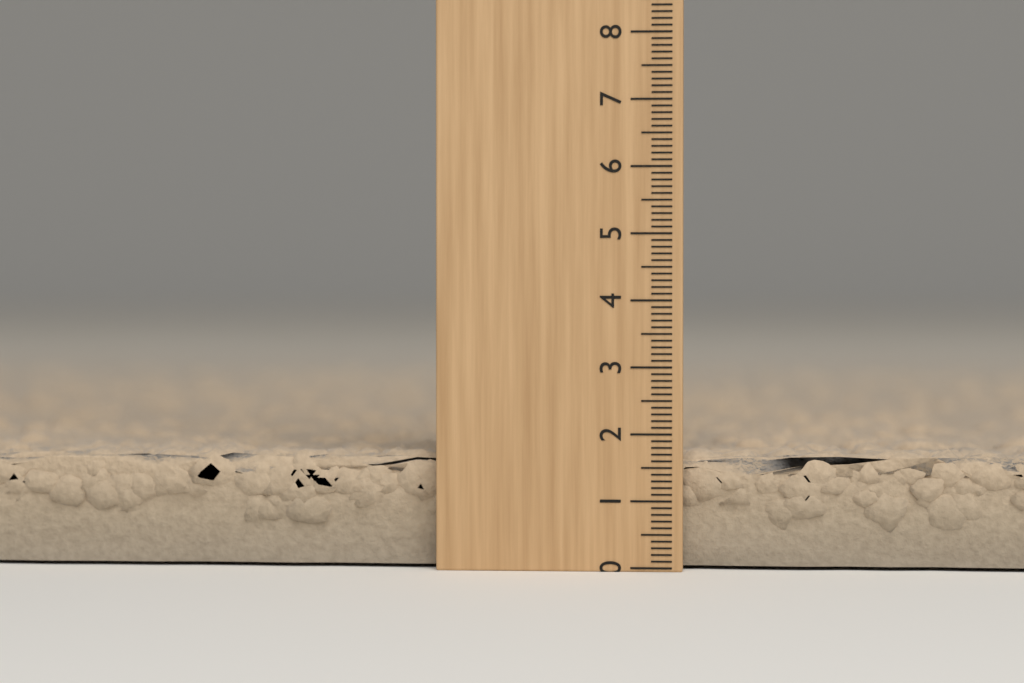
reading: 1.8 (no unit)
